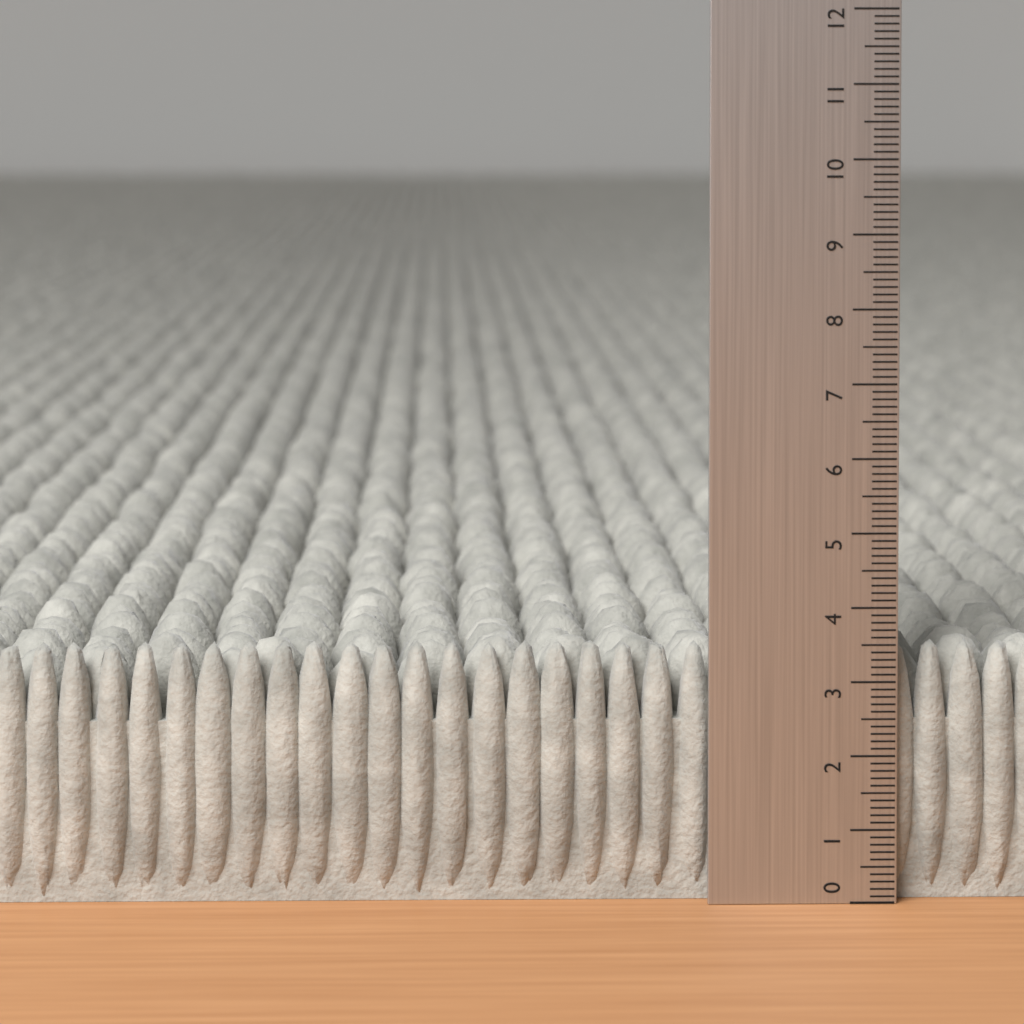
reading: 3.5 (no unit)
